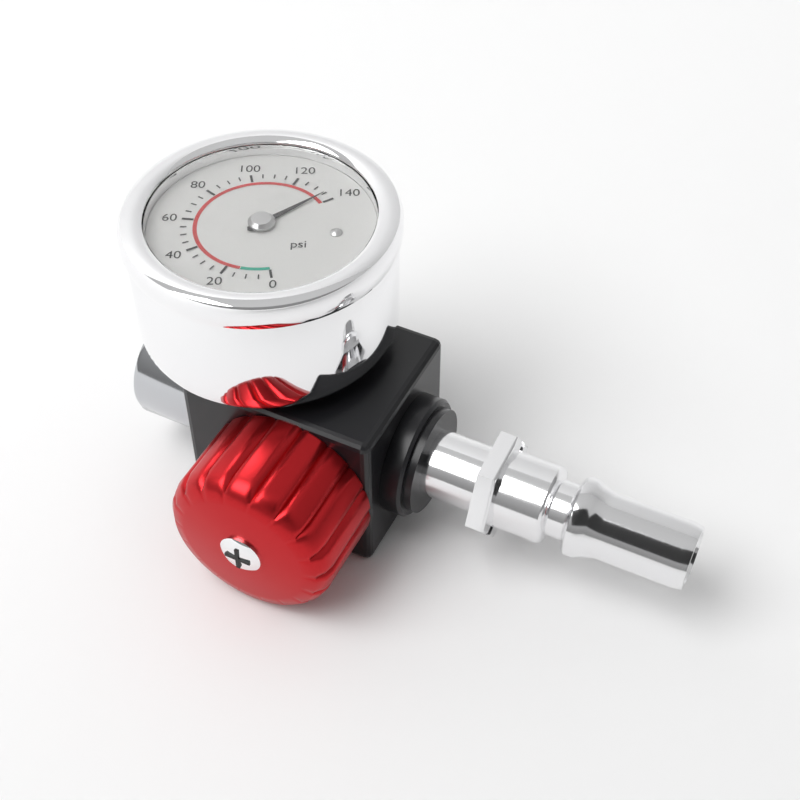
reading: 135 psi
